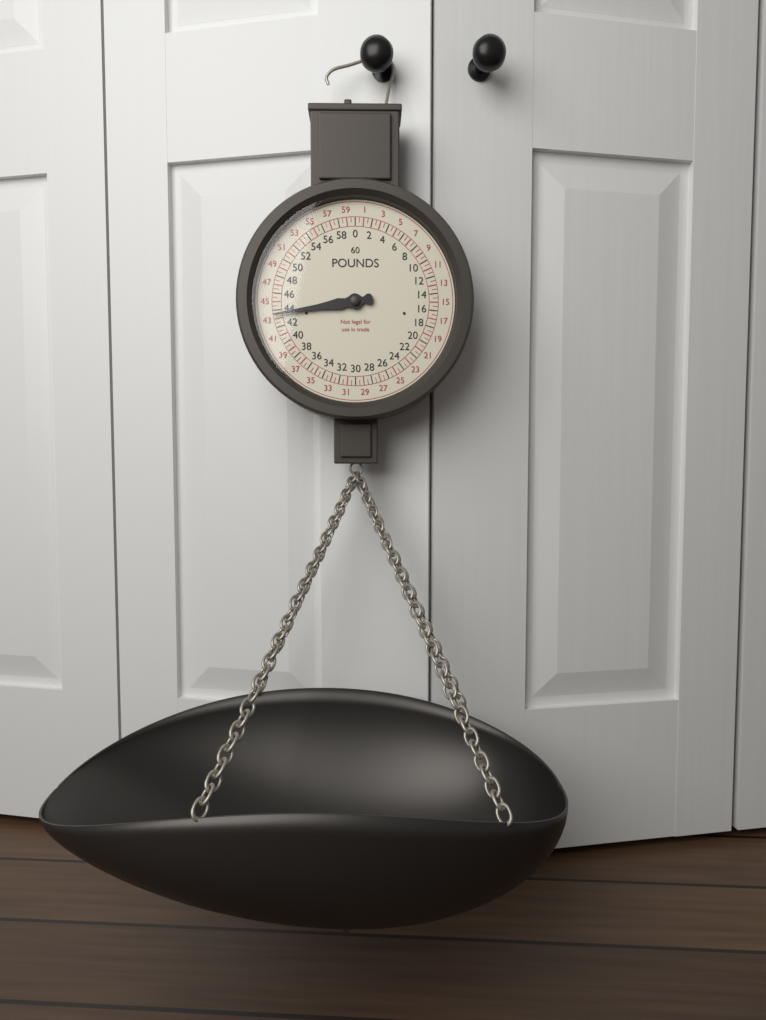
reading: 43.5 lb
